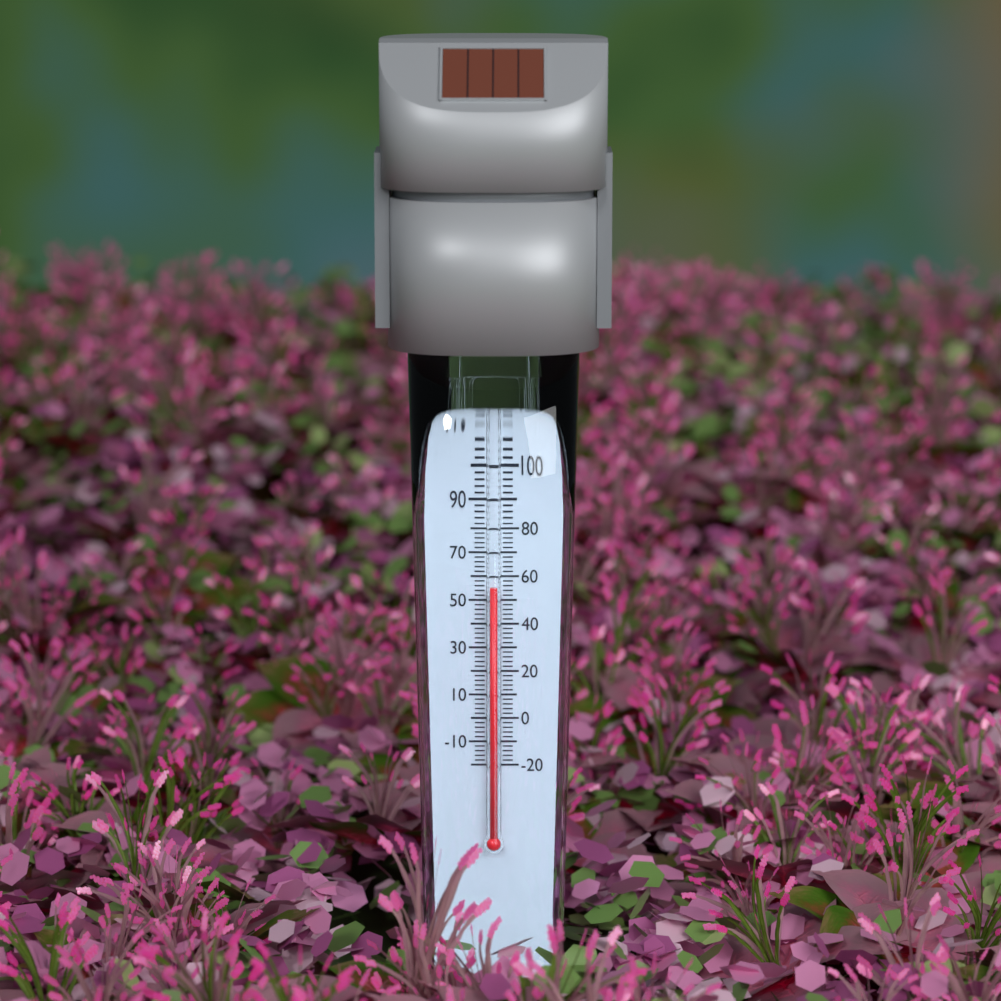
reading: 56 °F
